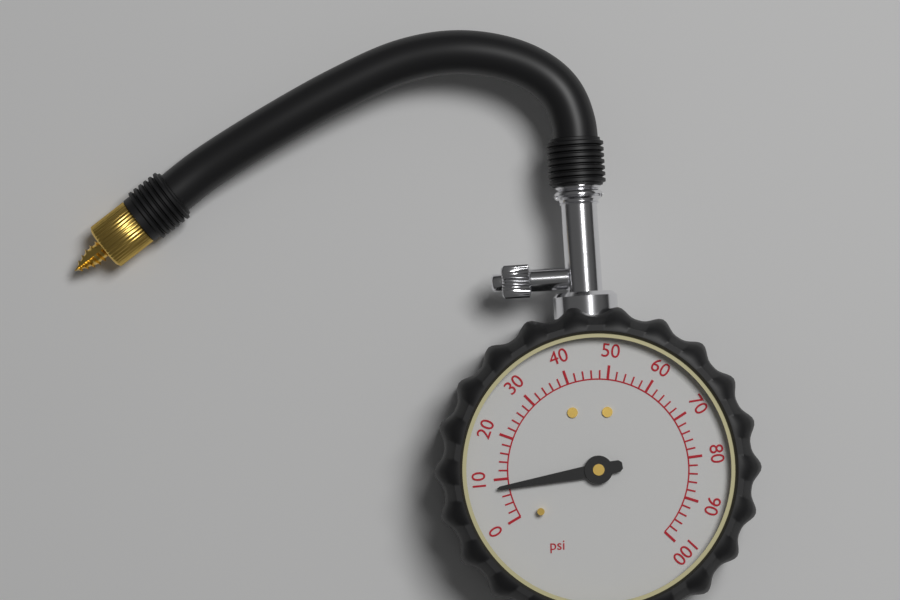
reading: 8 psi
